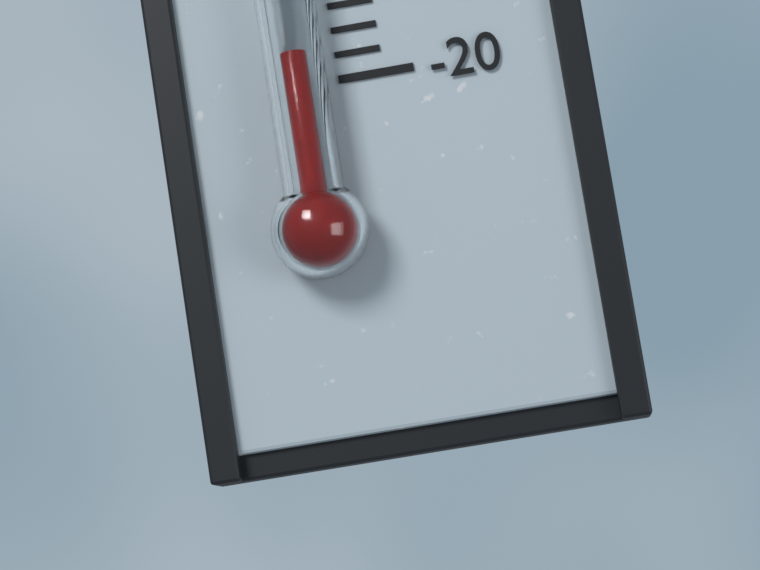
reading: -19 °C
